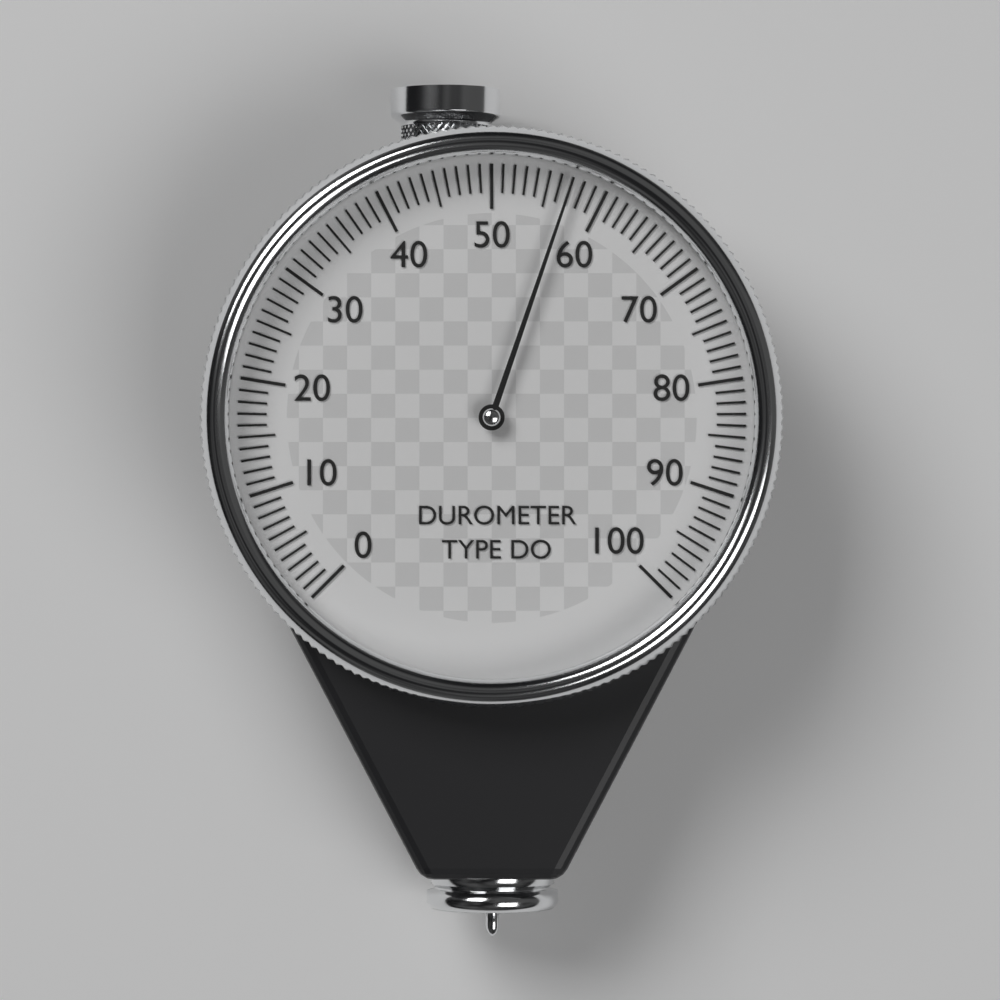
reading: 57 (no unit)
